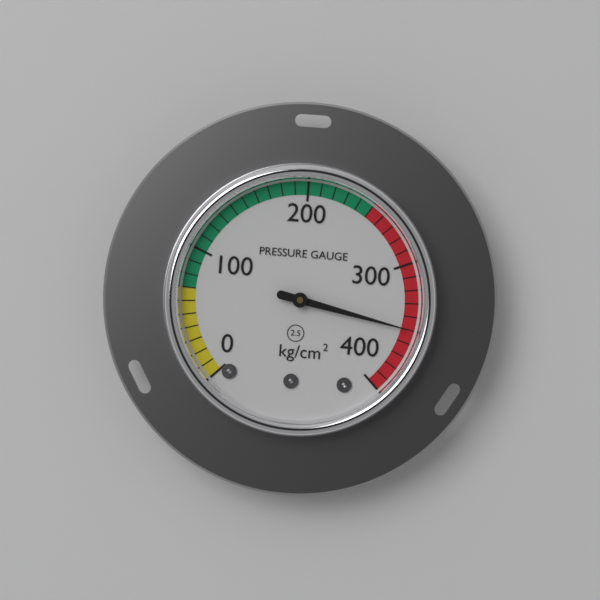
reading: 350 kg/cm²
